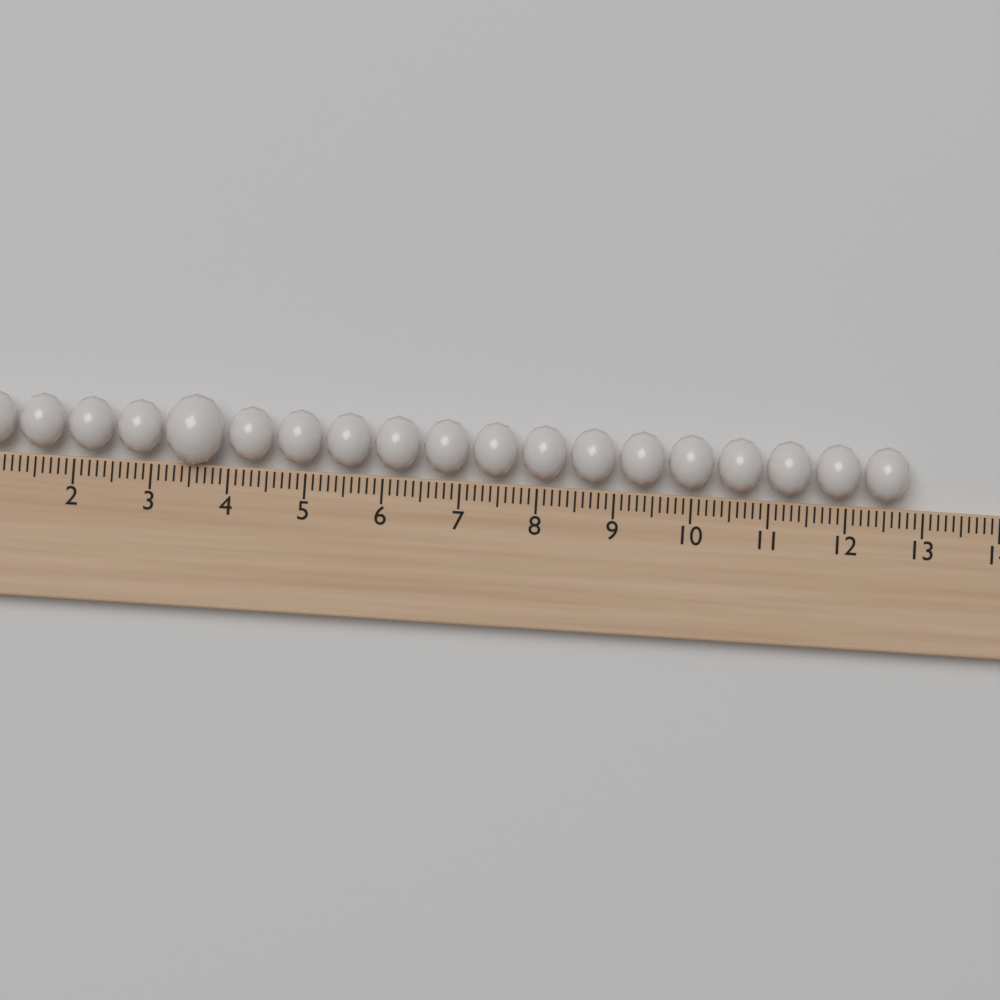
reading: 12.8 (no unit)
